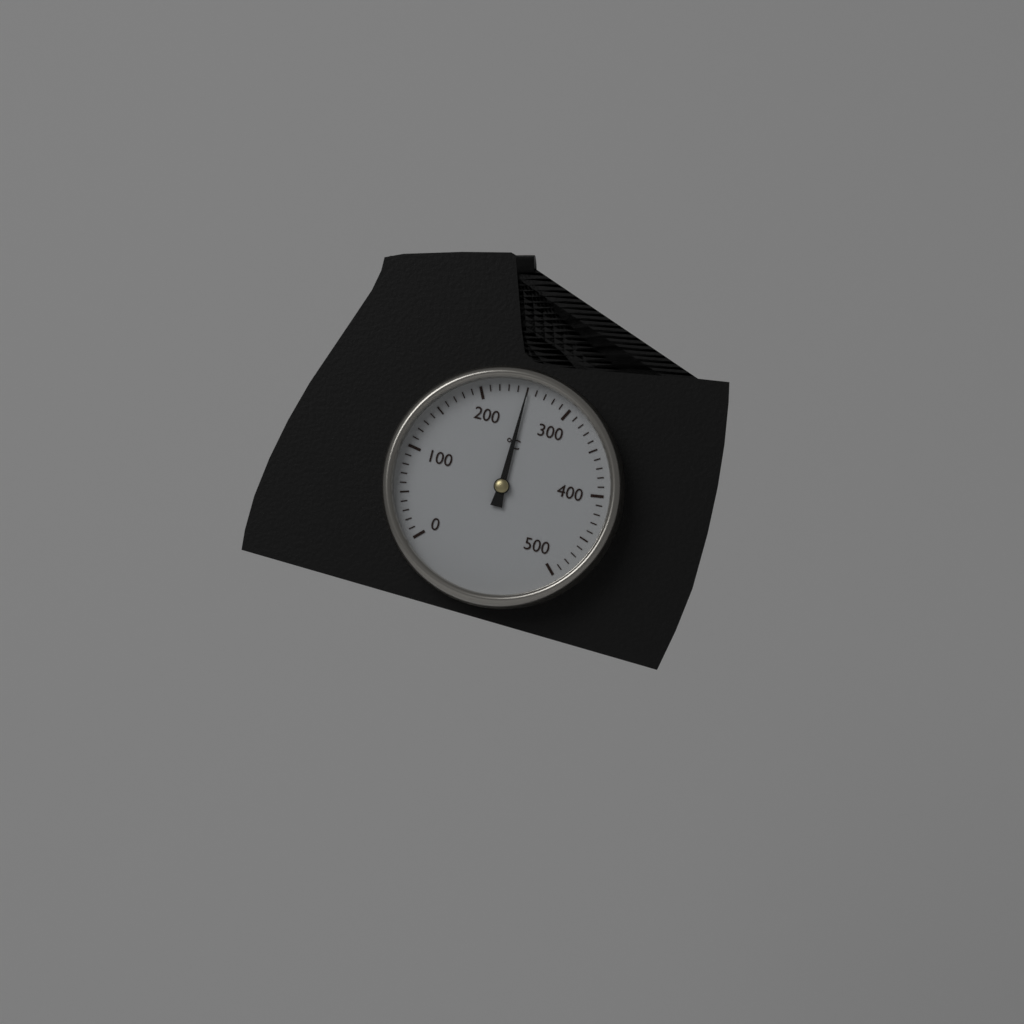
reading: 250 °C
